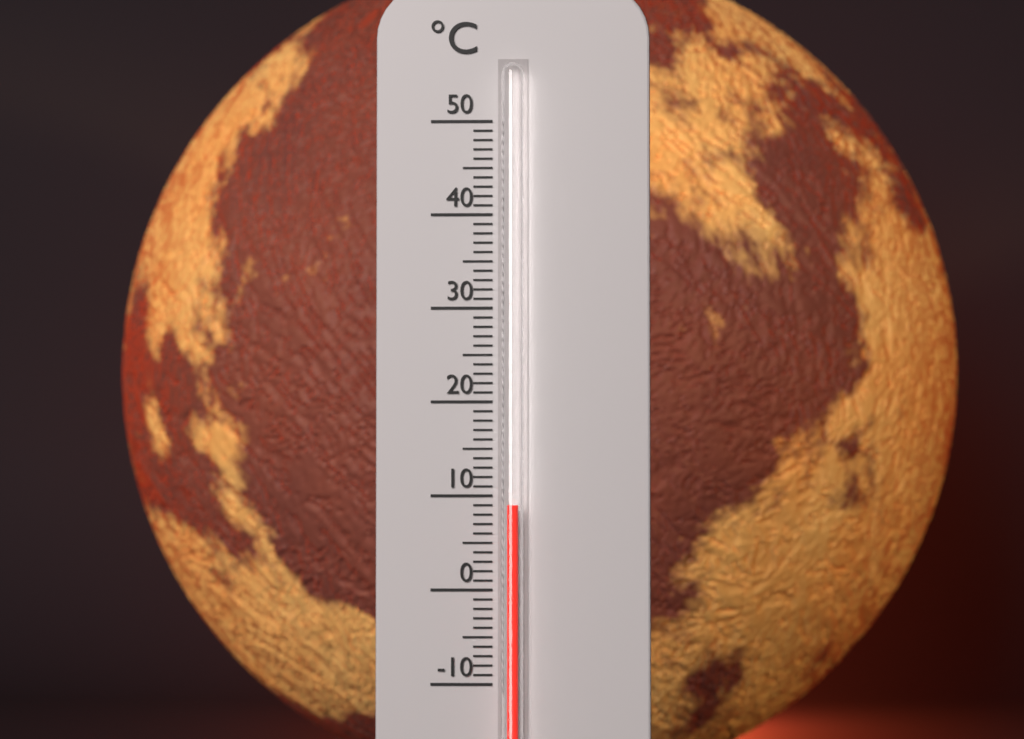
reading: 9 °C
